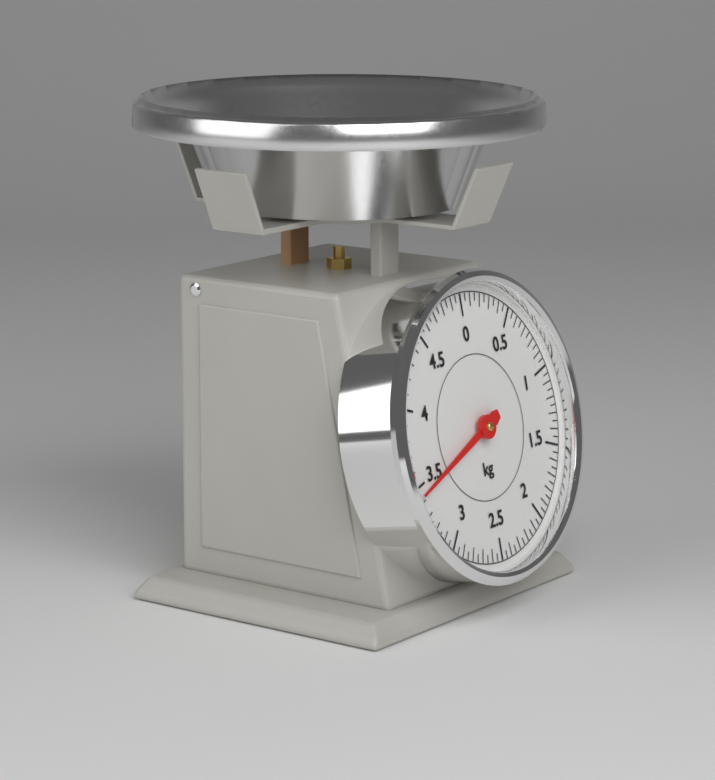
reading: 3.45 kg
